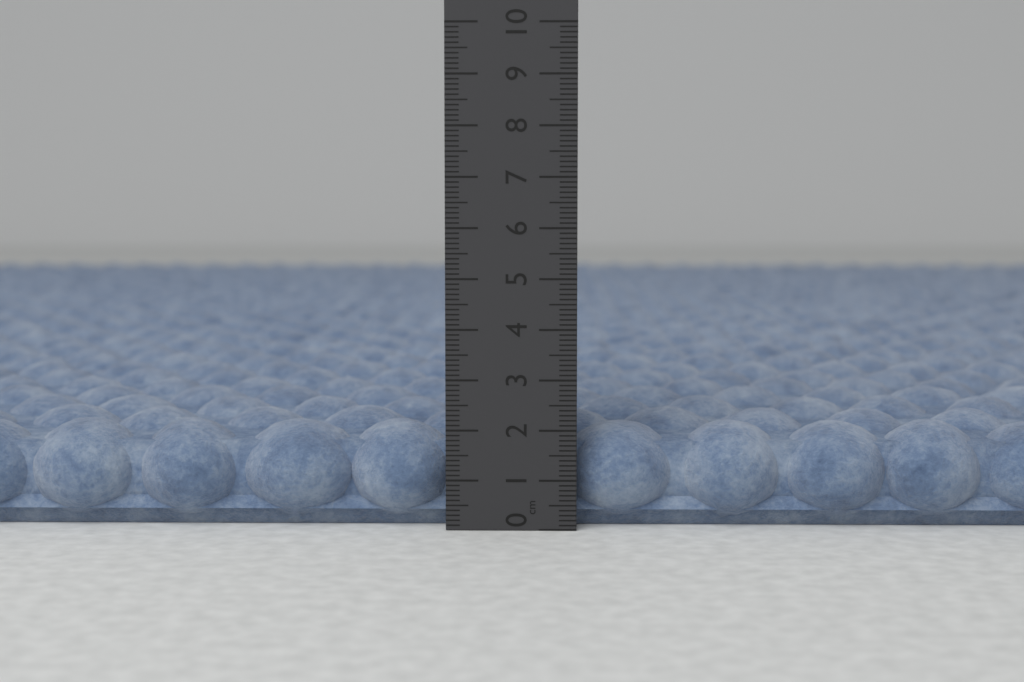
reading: 2.1 cm
